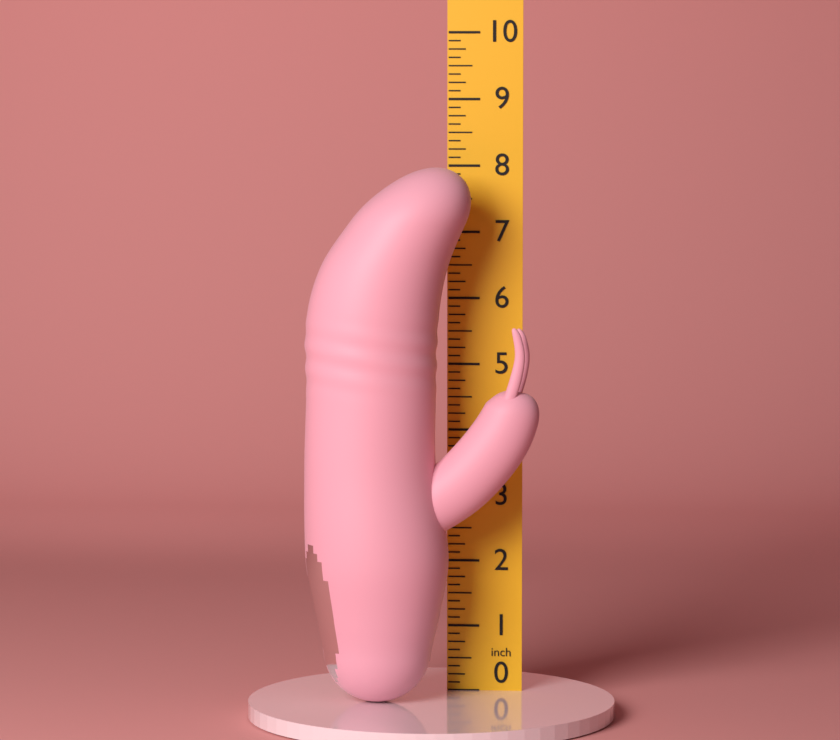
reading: 8.000 in
